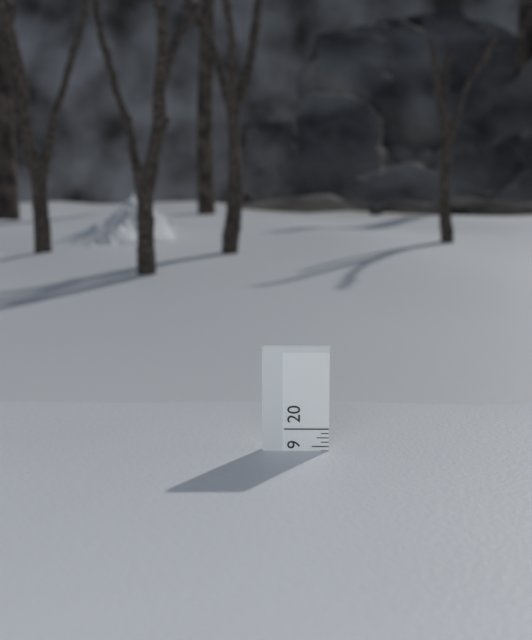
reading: 19.375 (no unit)
